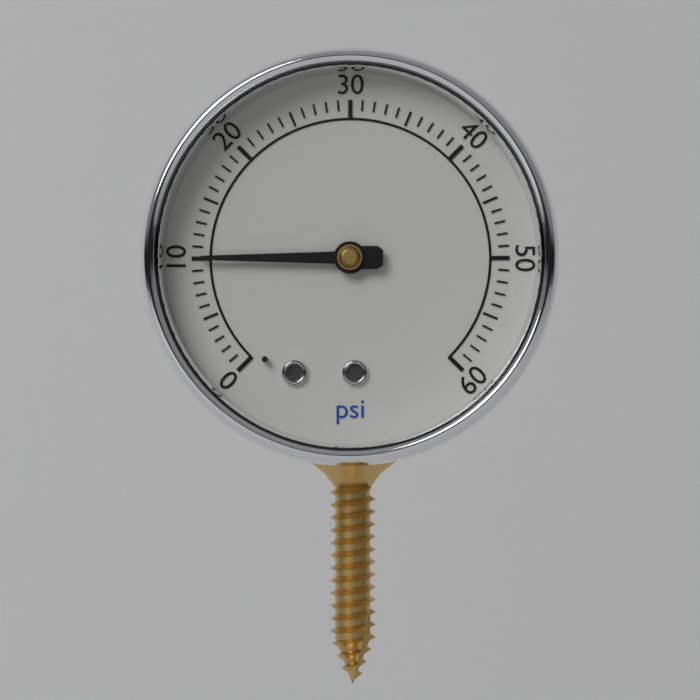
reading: 10 psi
